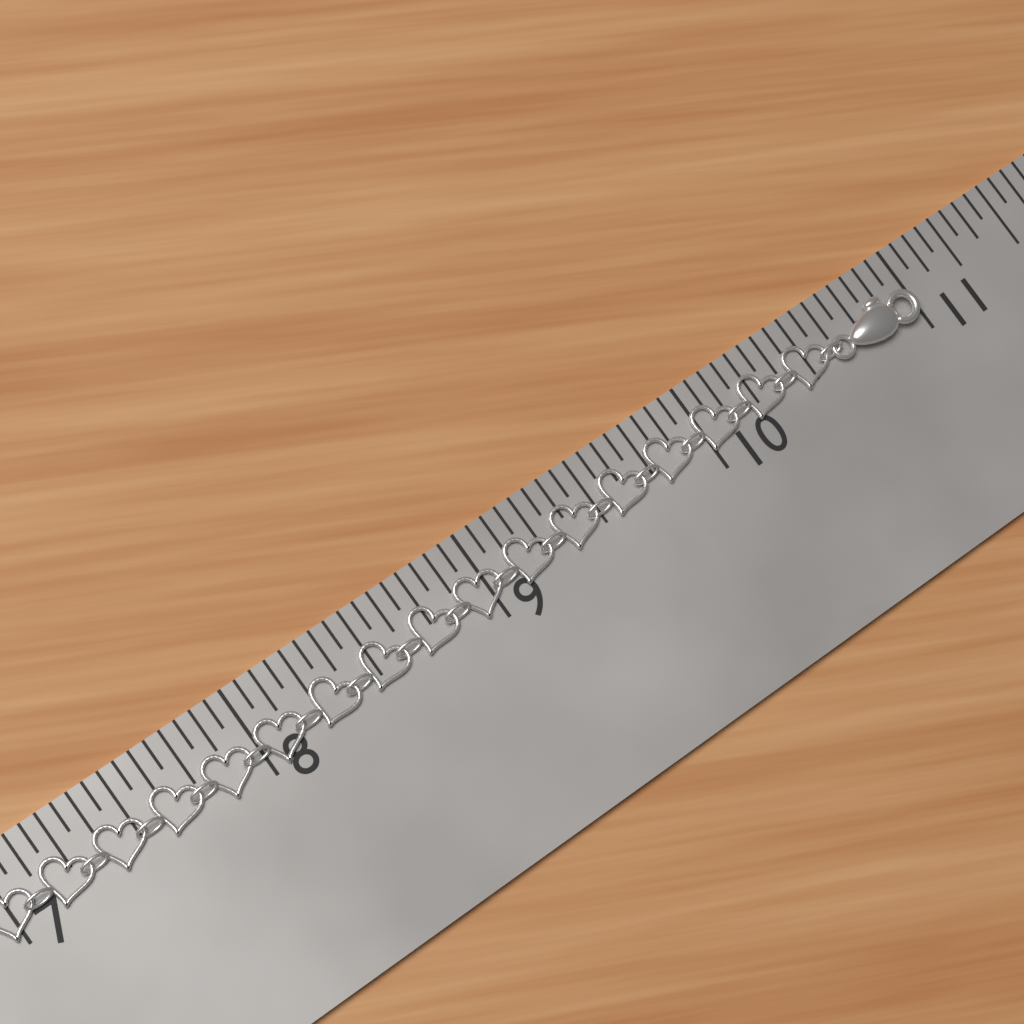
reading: 11.0000 in
